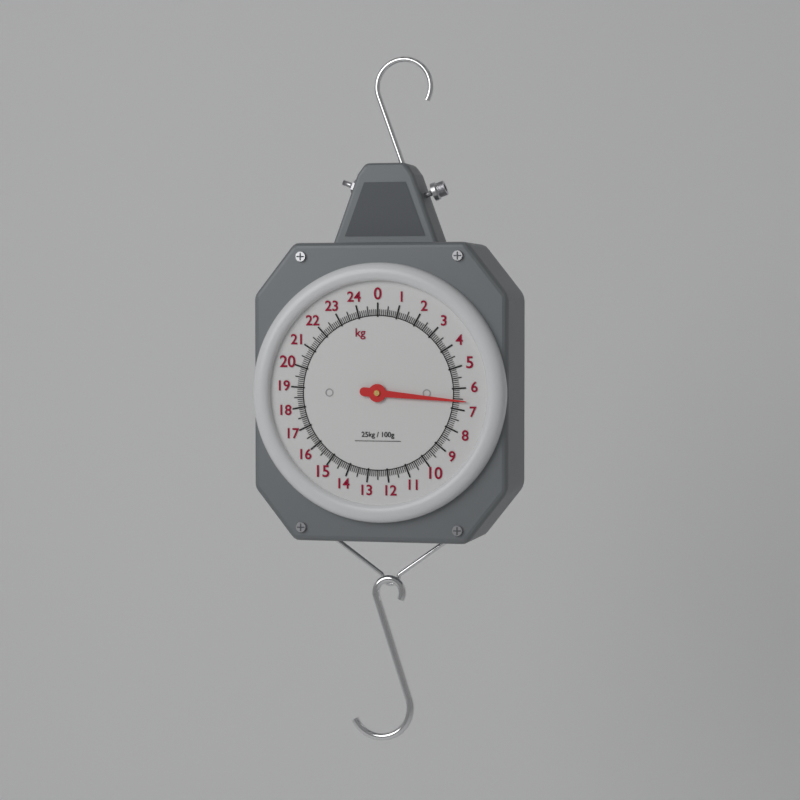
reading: 6.6 kg
